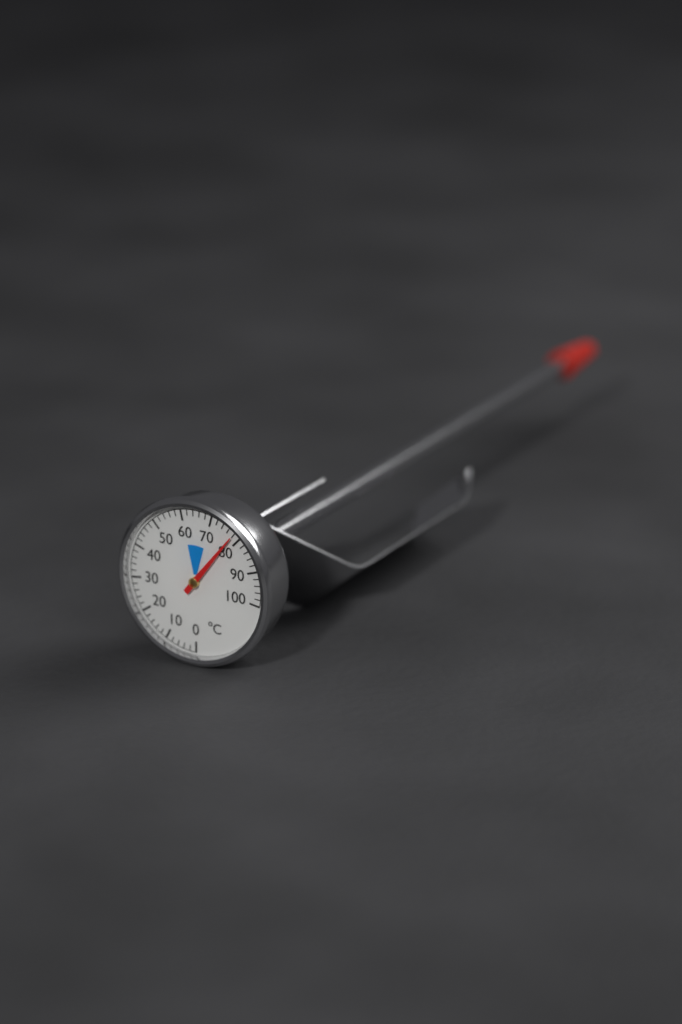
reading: 78 °C
